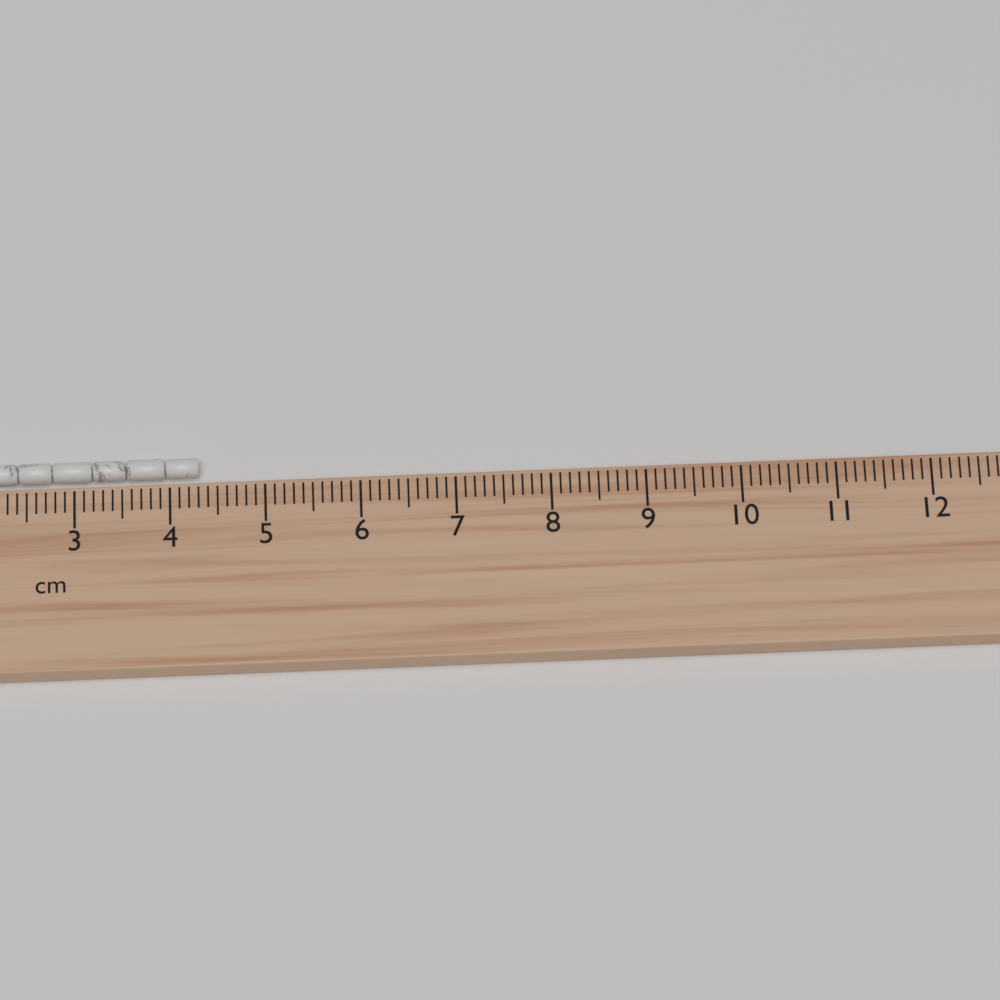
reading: 4.3 cm
